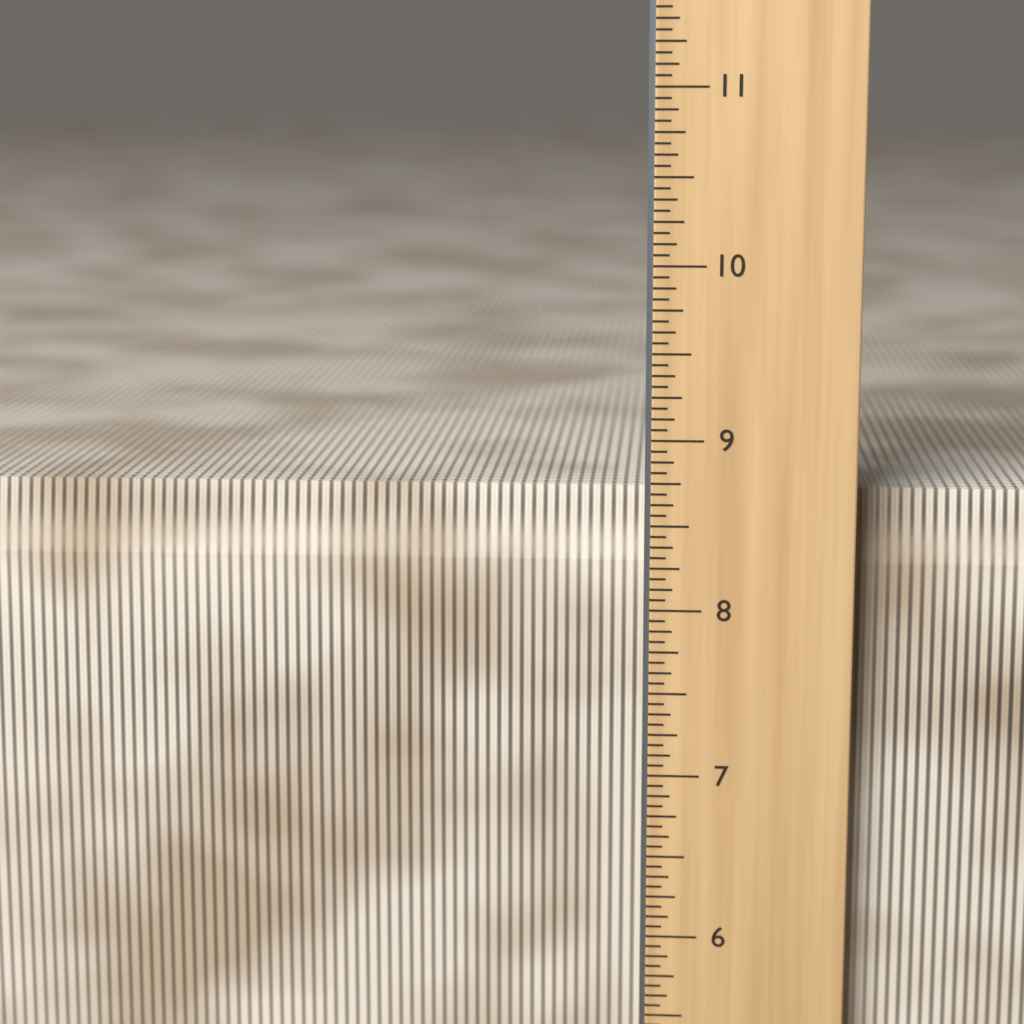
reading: 8.6875 in
